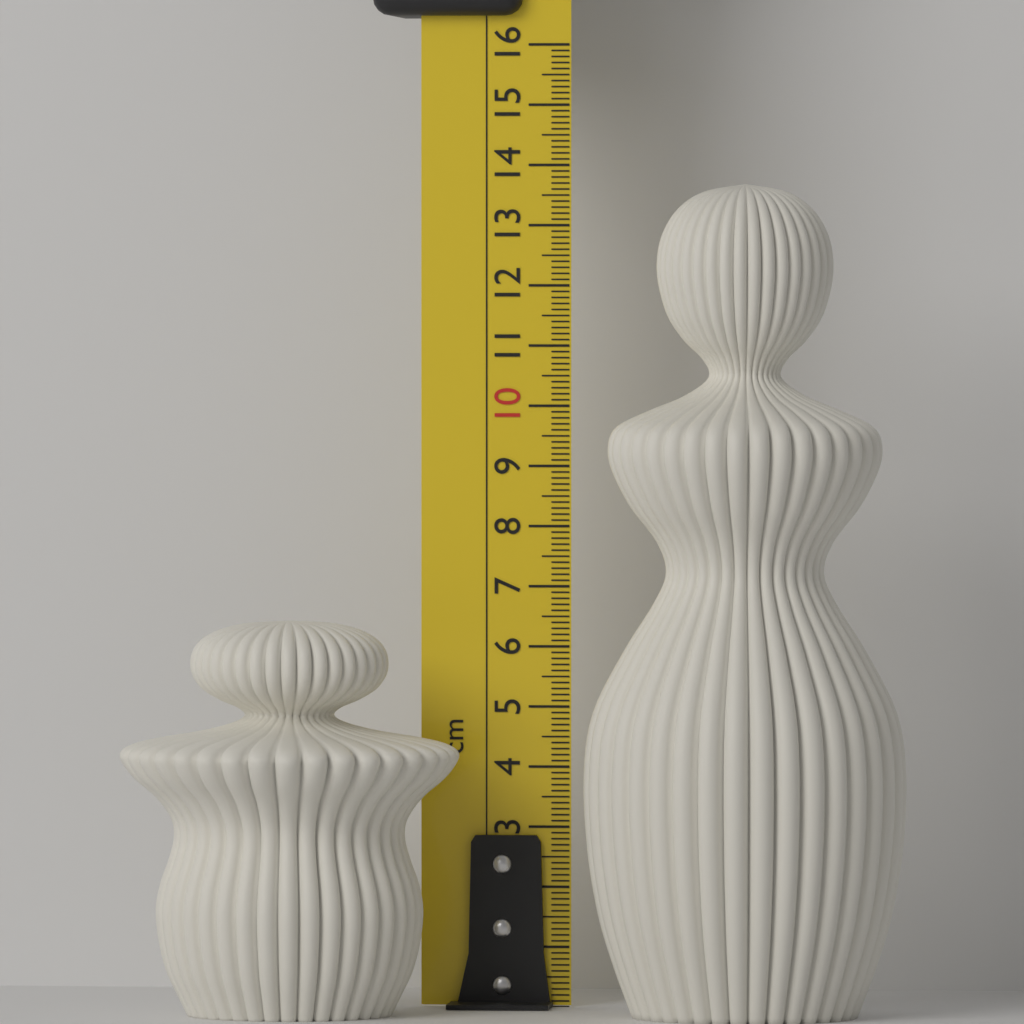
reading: 6.5 cm
